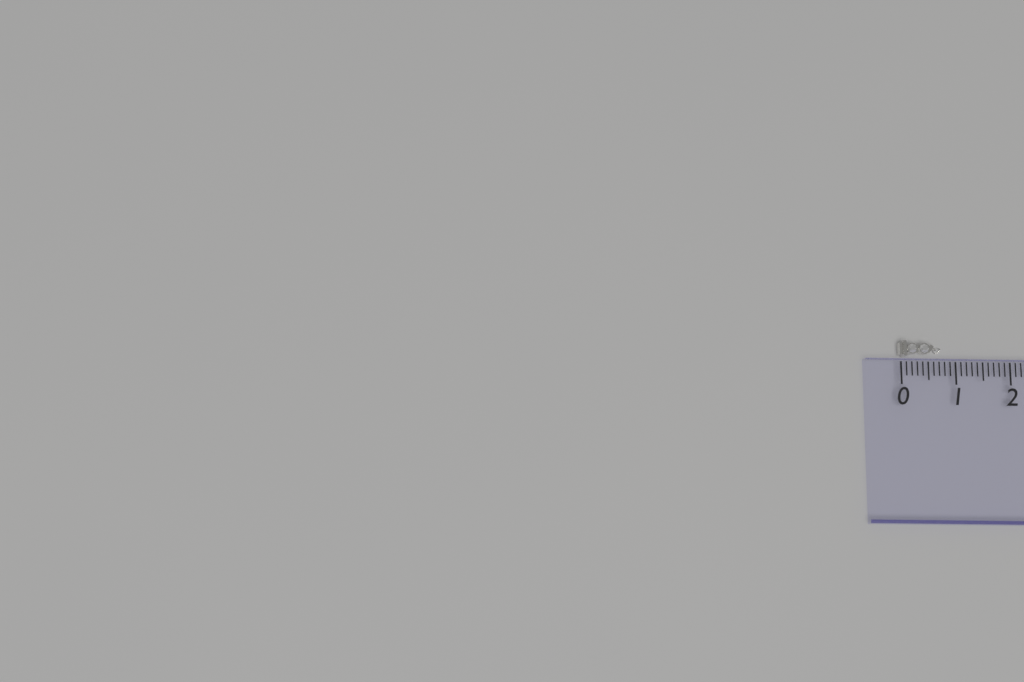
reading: 0.8 (no unit)
